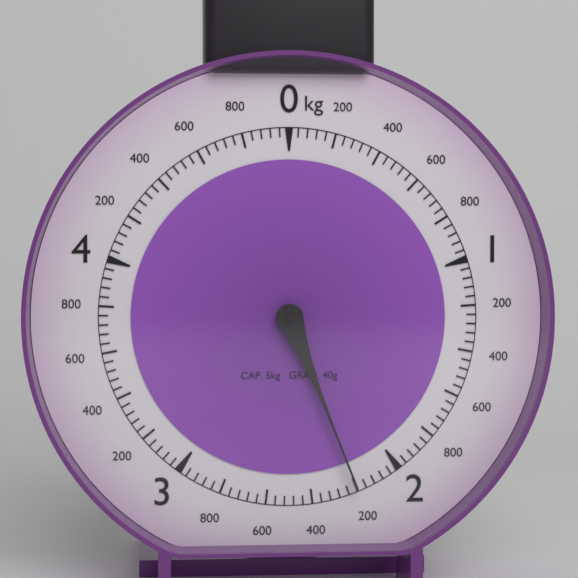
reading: 2.20 kg
